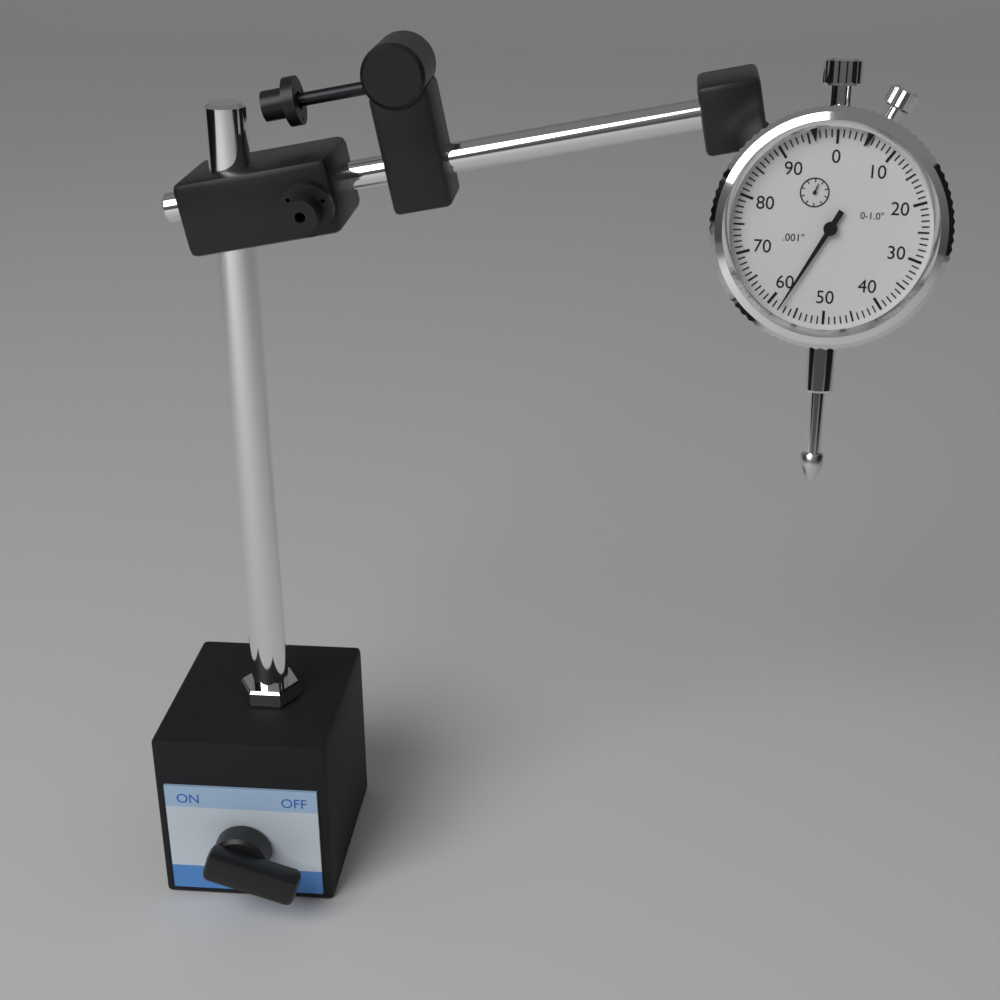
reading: 0.058 in
